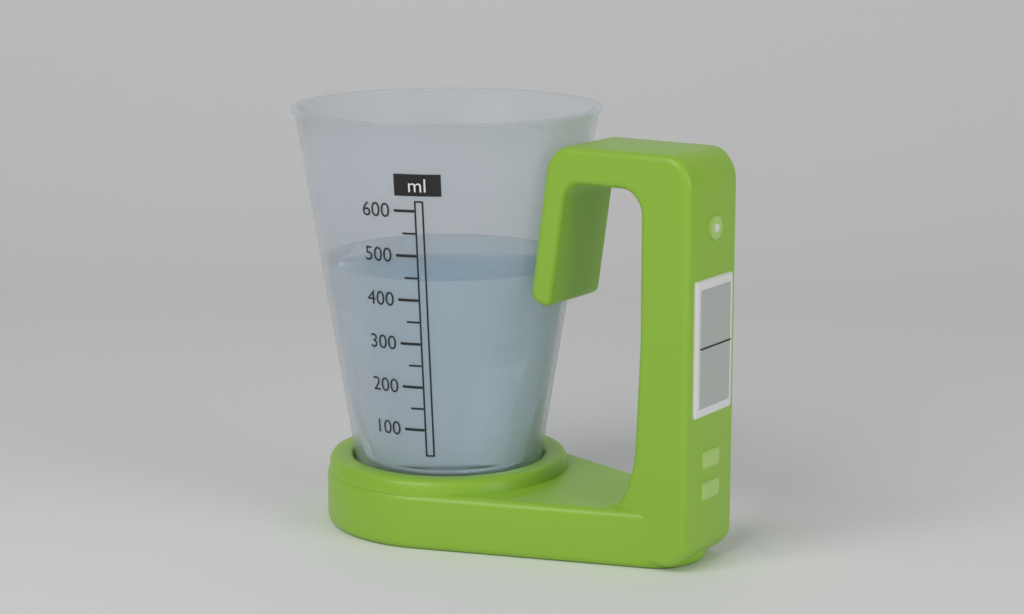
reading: 450 ml
